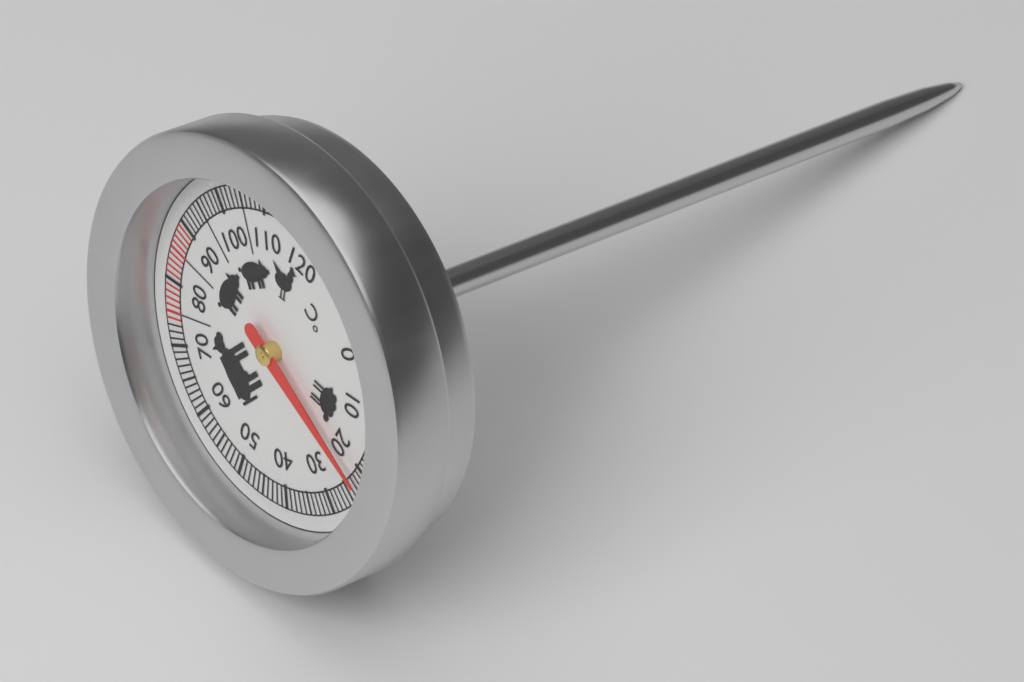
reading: 22 °C
